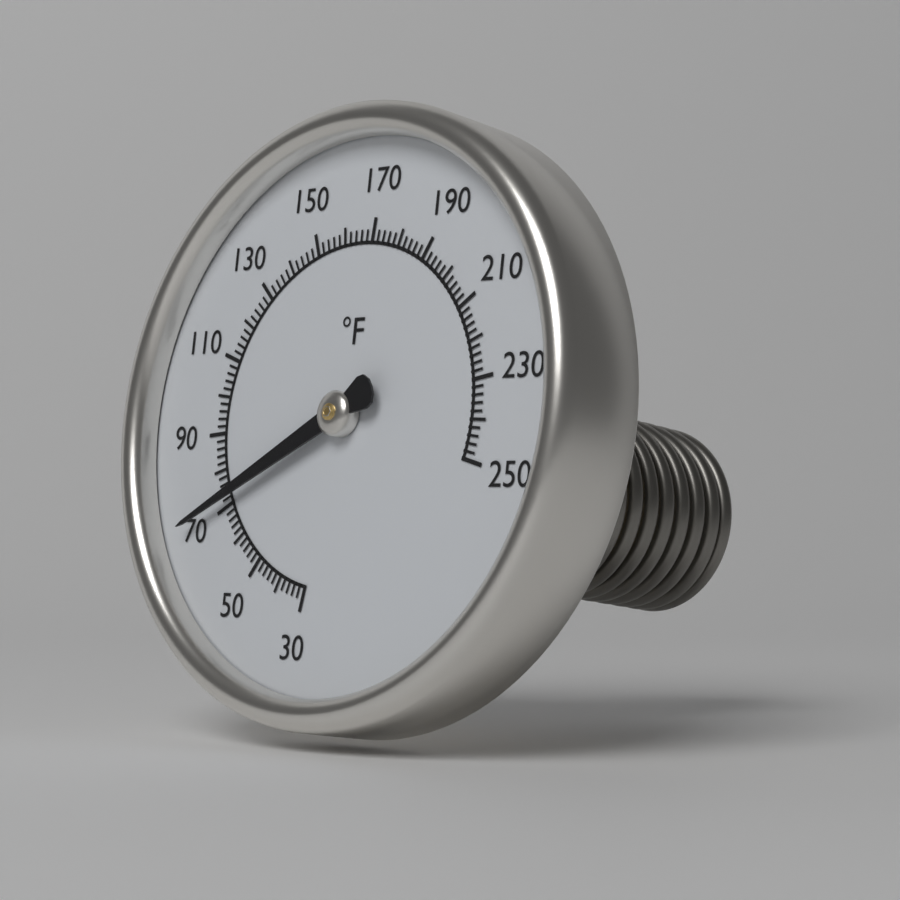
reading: 72 °F
